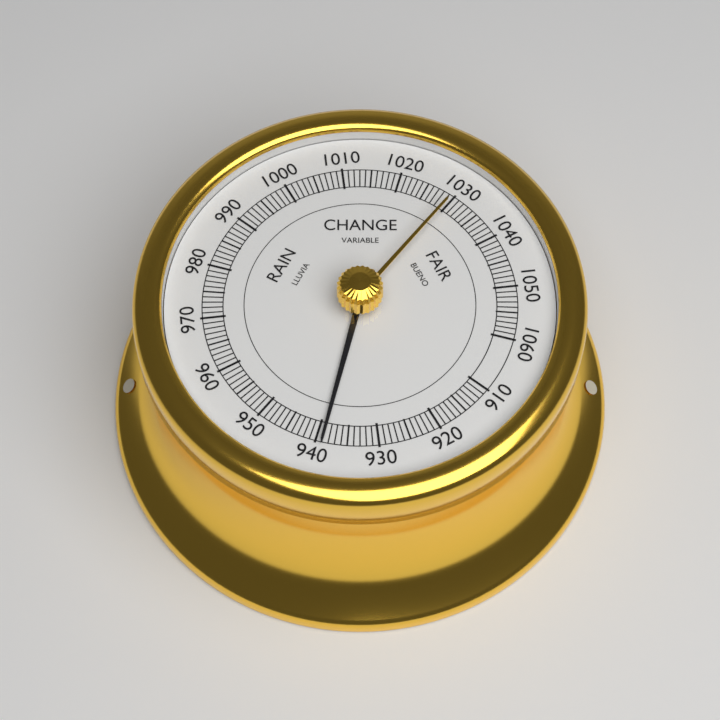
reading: 939 (no unit)
